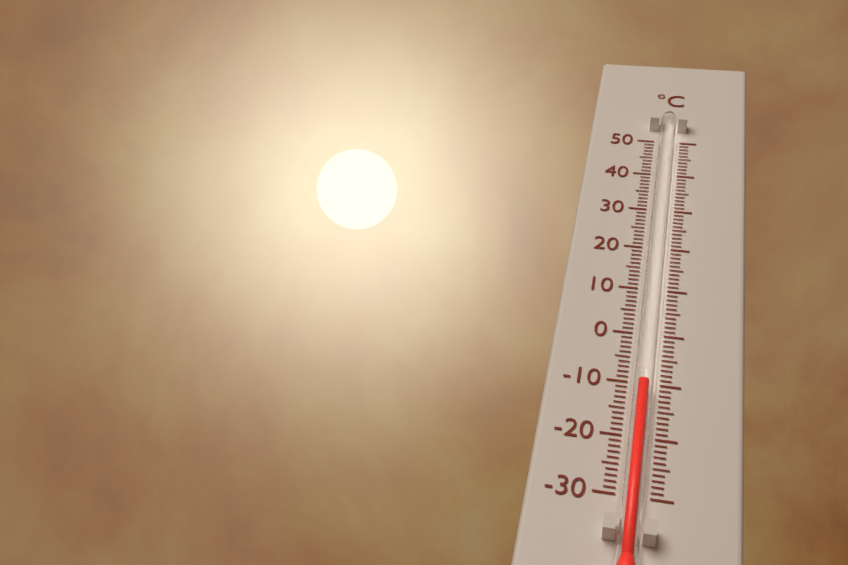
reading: -11 °C
